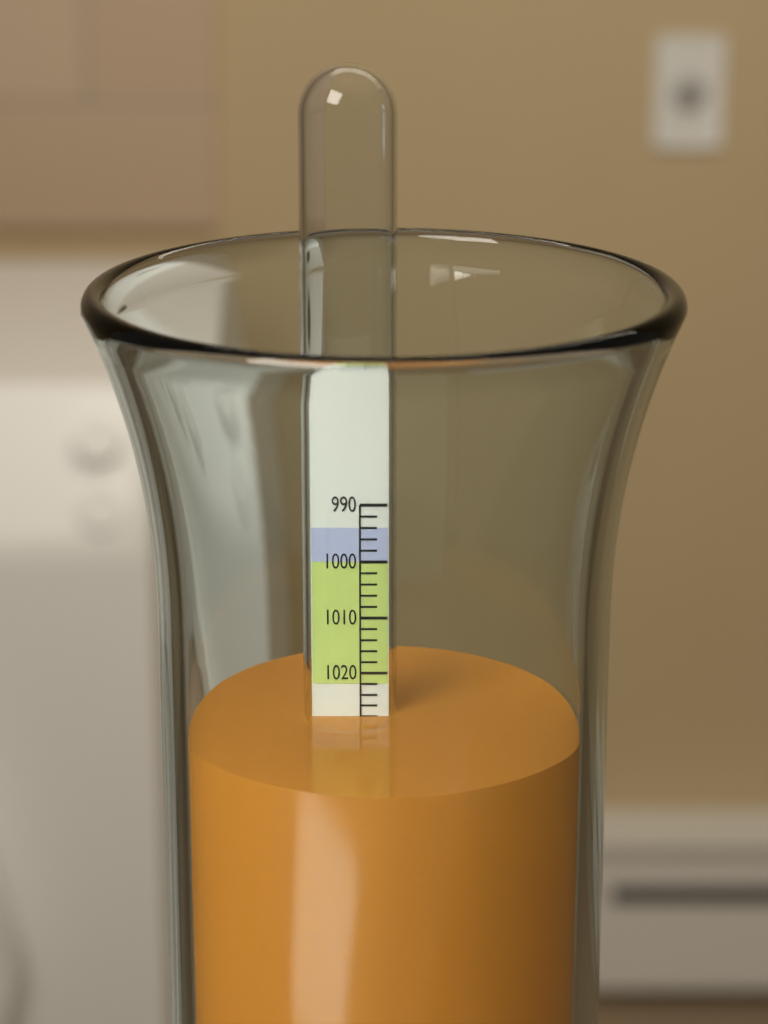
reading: 1028 (no unit)
